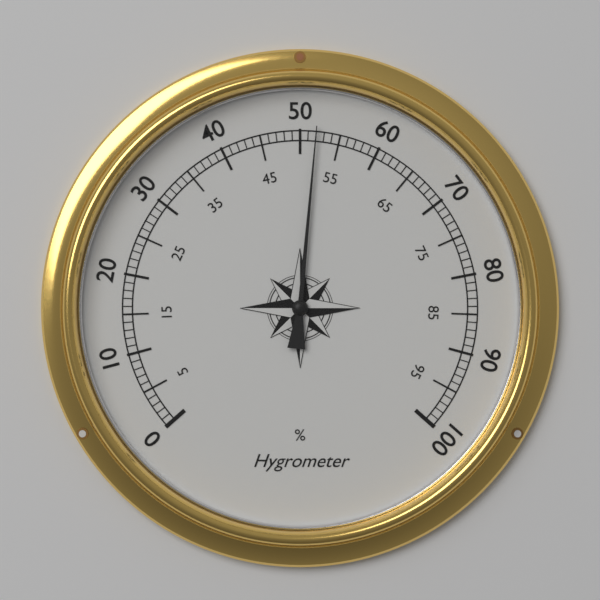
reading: 52 %
